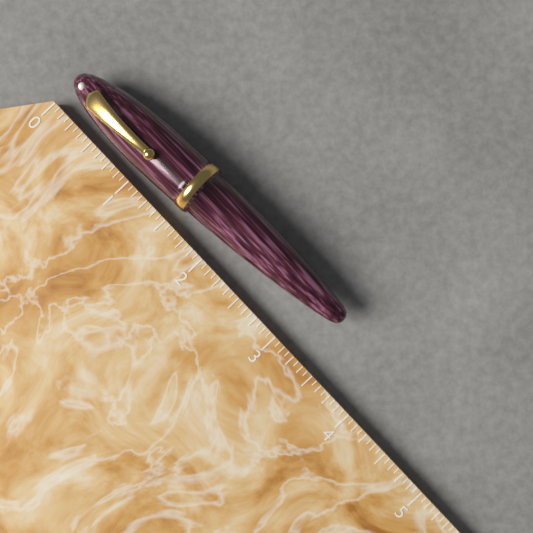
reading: 3.3125 (no unit)
